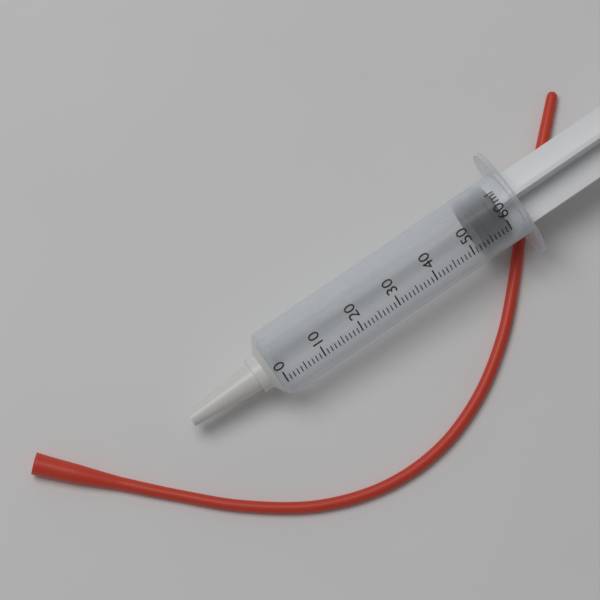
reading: 53 ml
